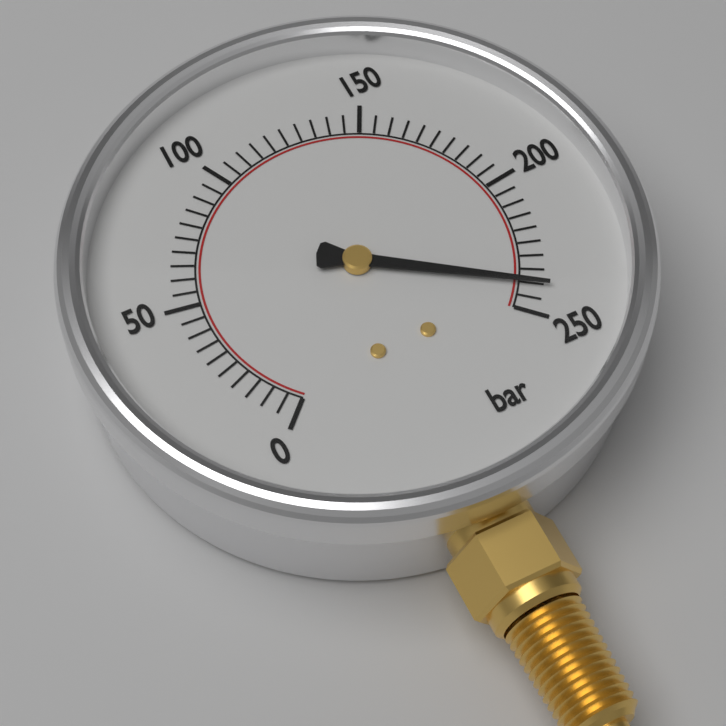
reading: 240 bar
